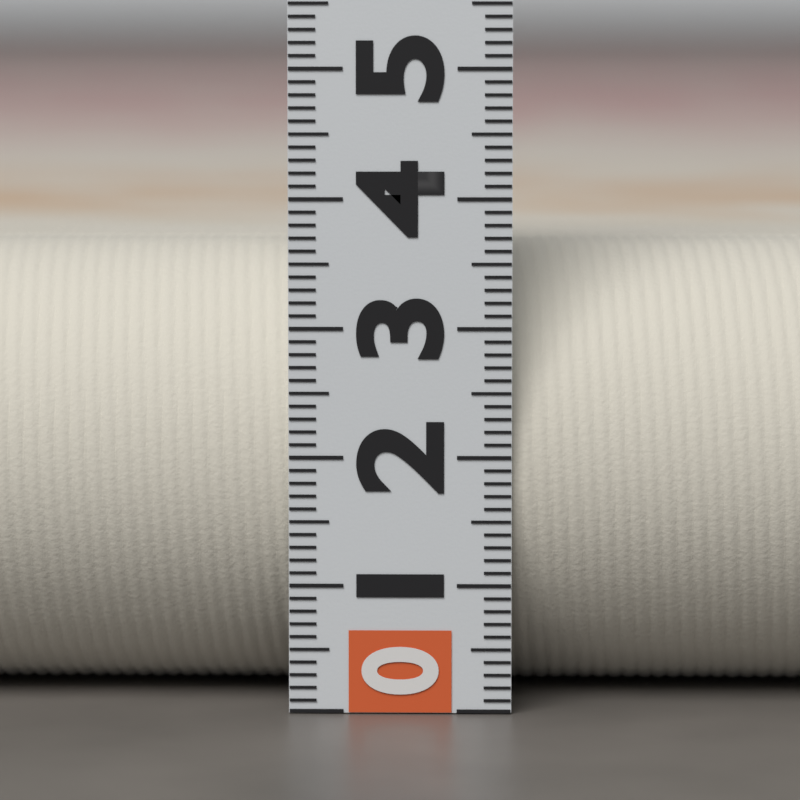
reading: 3.6 (no unit)
